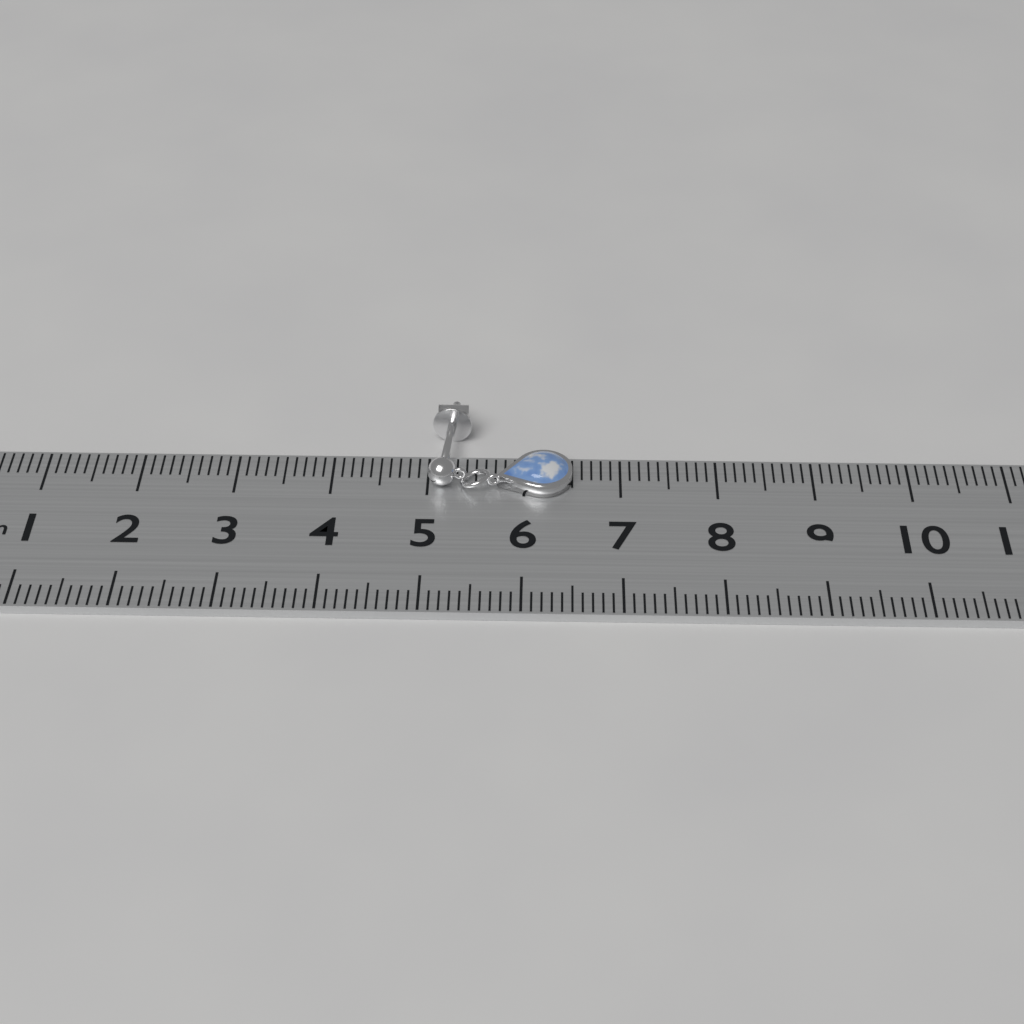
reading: 6.5 cm
